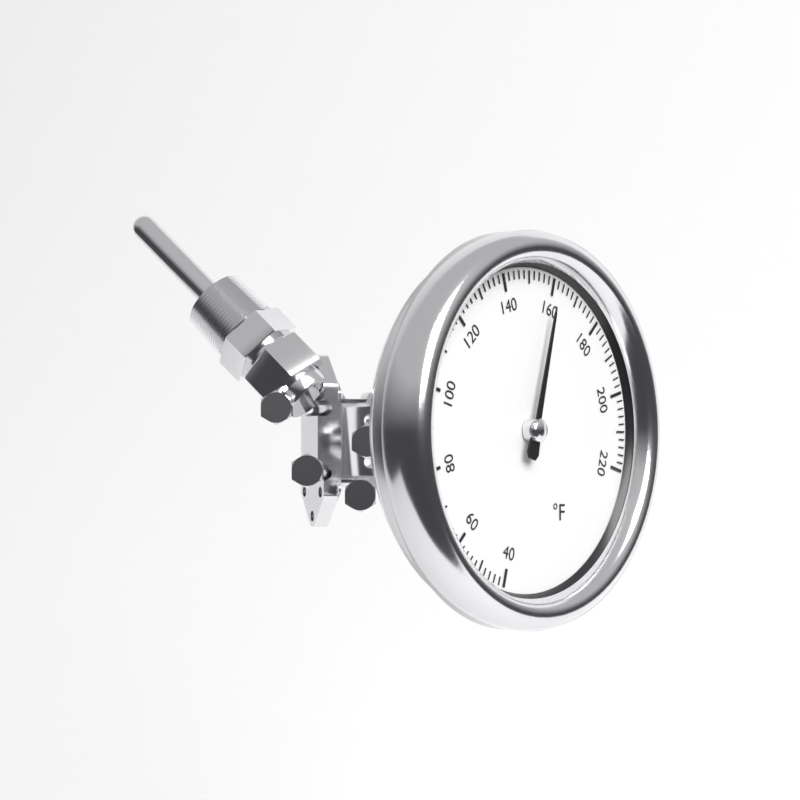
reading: 160 °F
